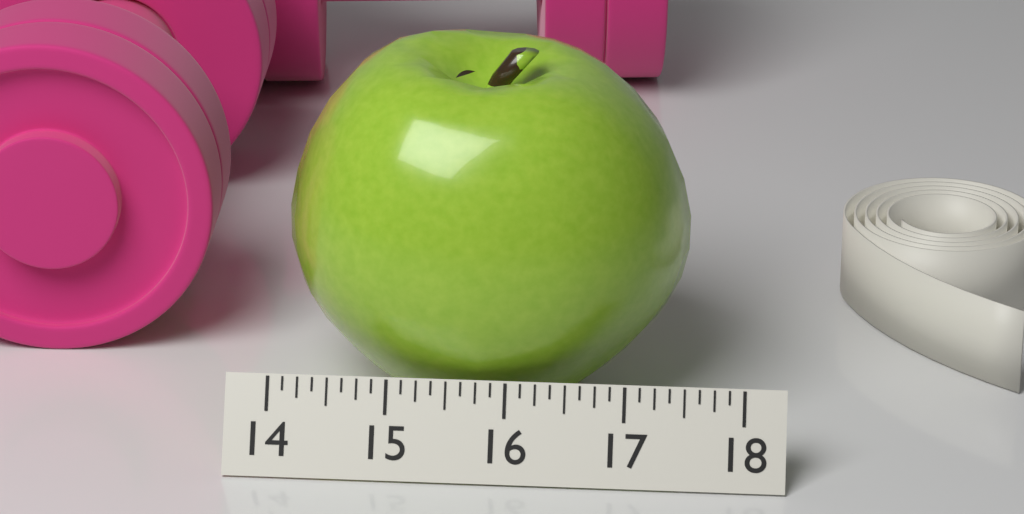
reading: 17.500 (no unit)
